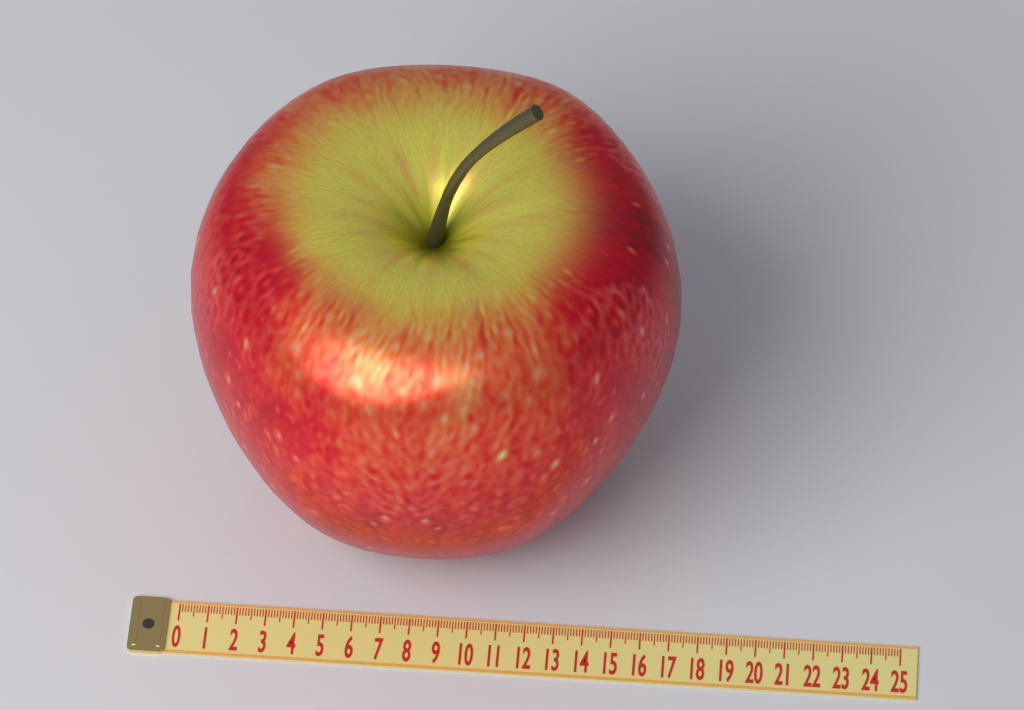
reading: 16.8 (no unit)
